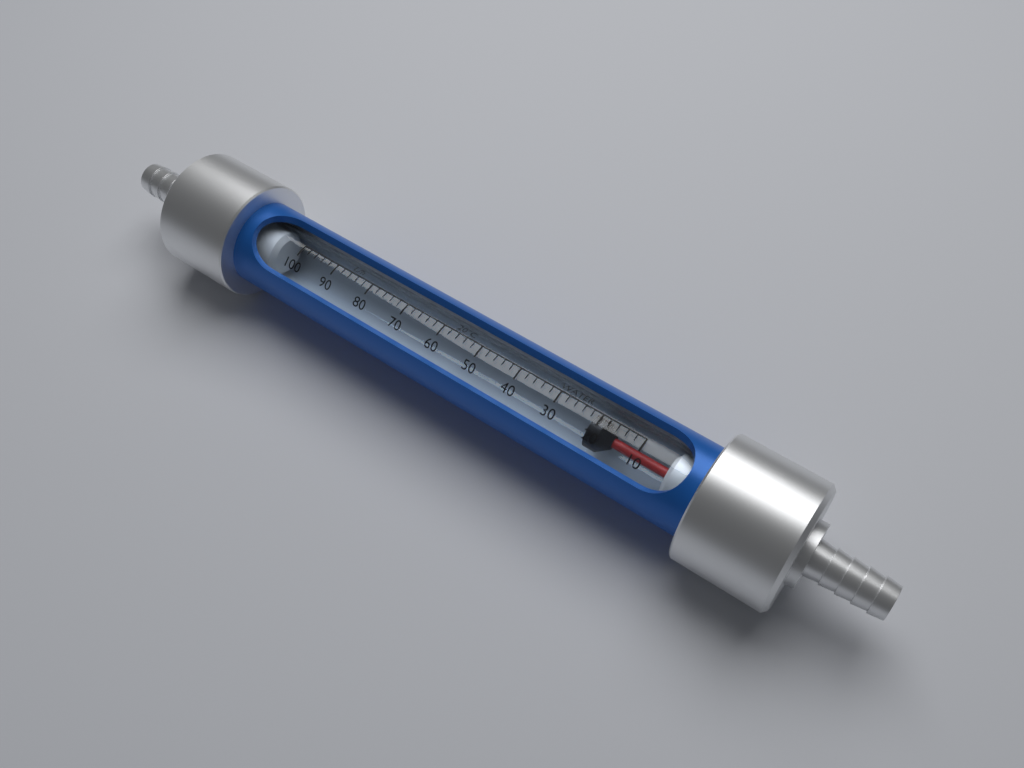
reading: 22 L/h
